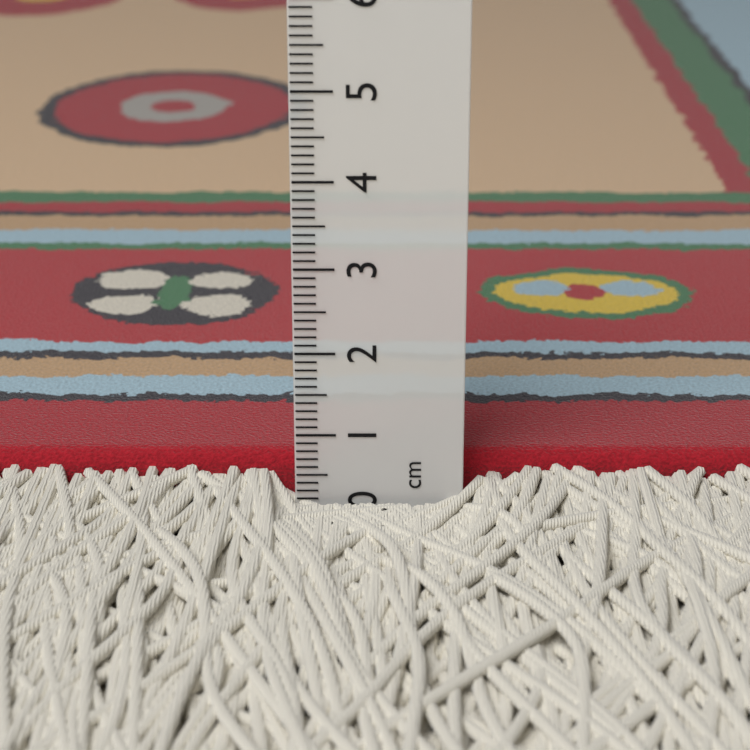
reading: 0.6 cm
